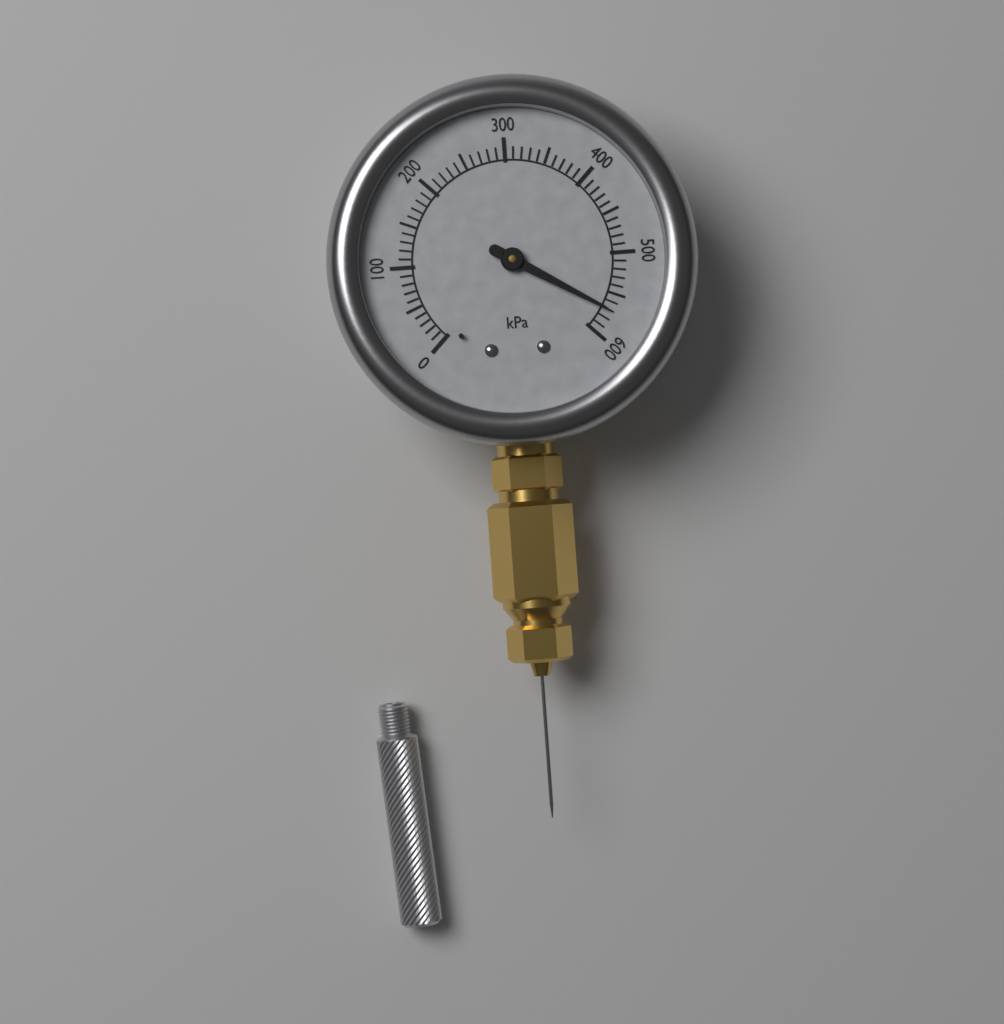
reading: 570 kPa
